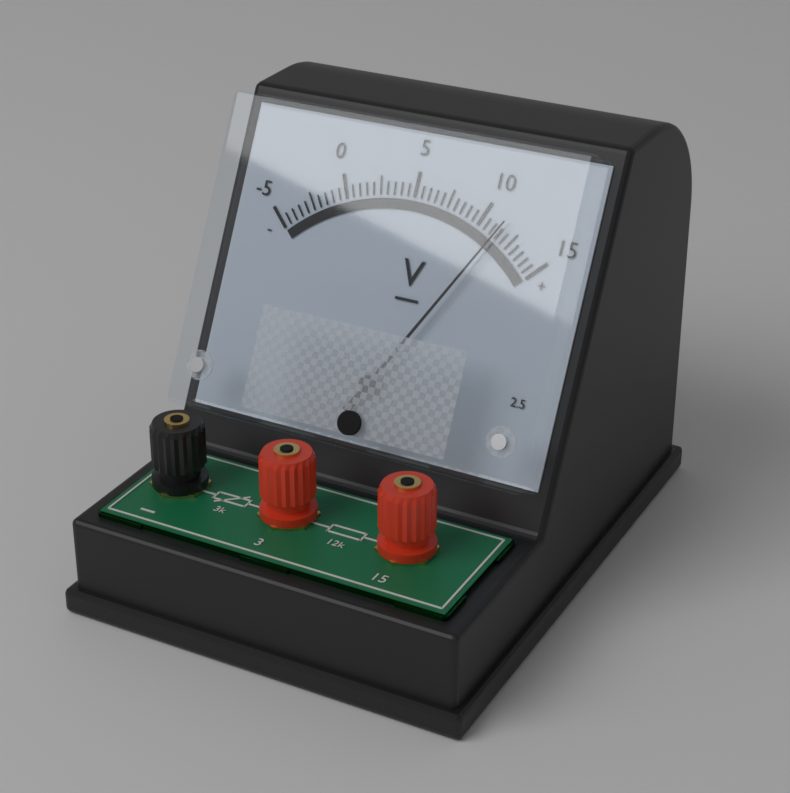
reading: 11.5 V
